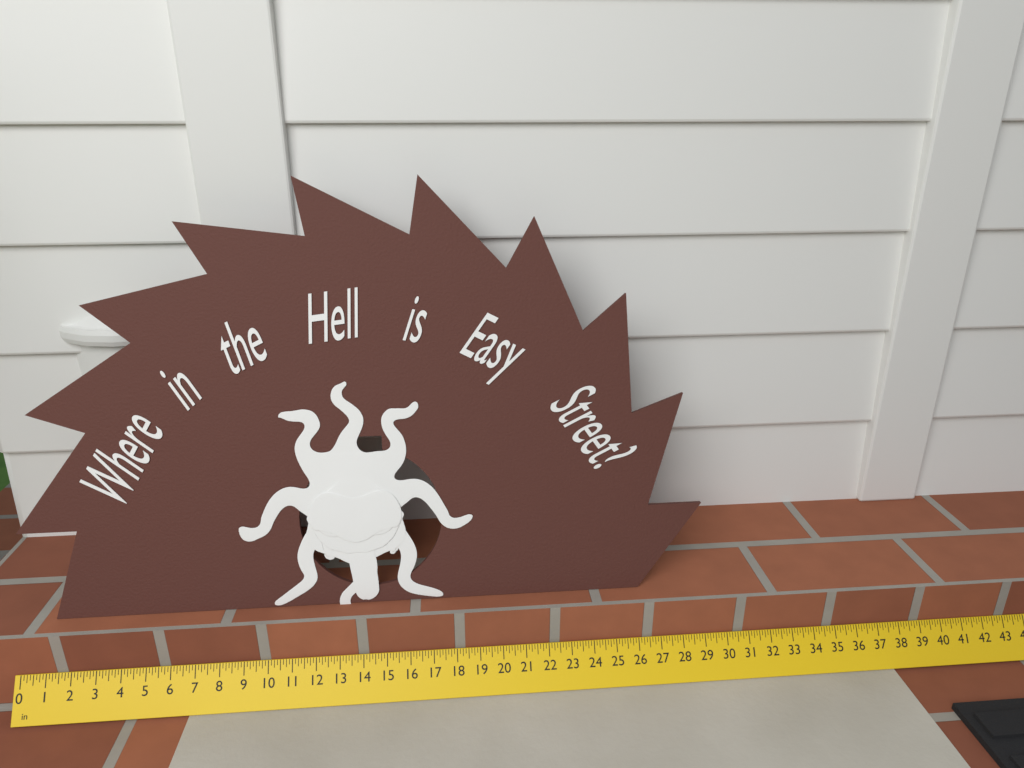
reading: 29.000 in
